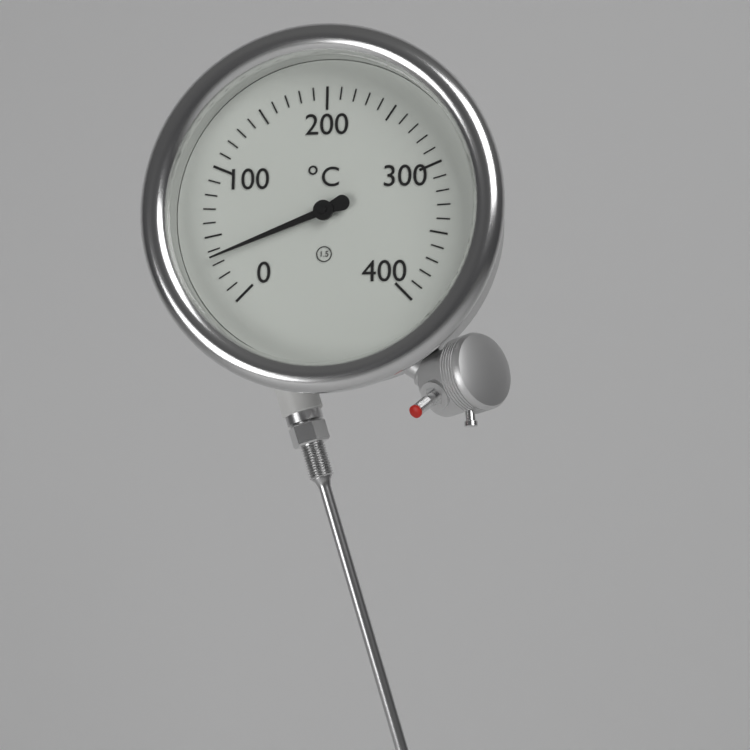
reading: 35 °C
